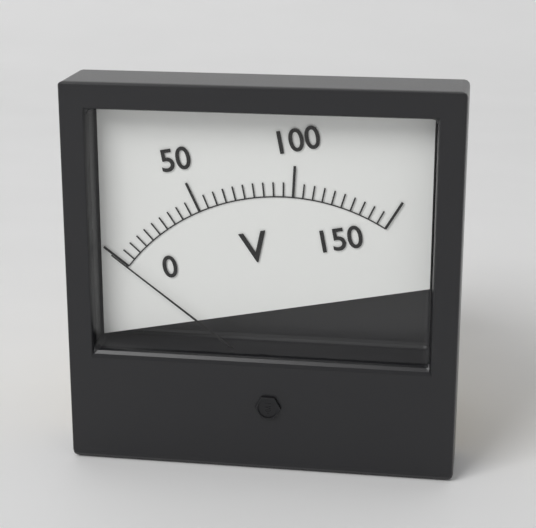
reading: 0 V
